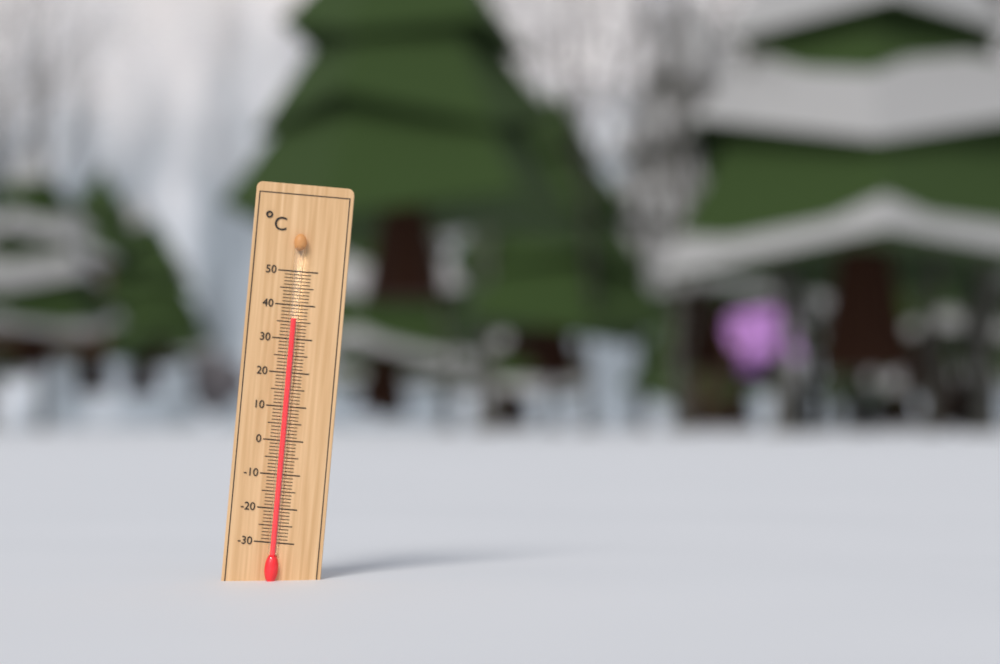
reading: 36 °C
